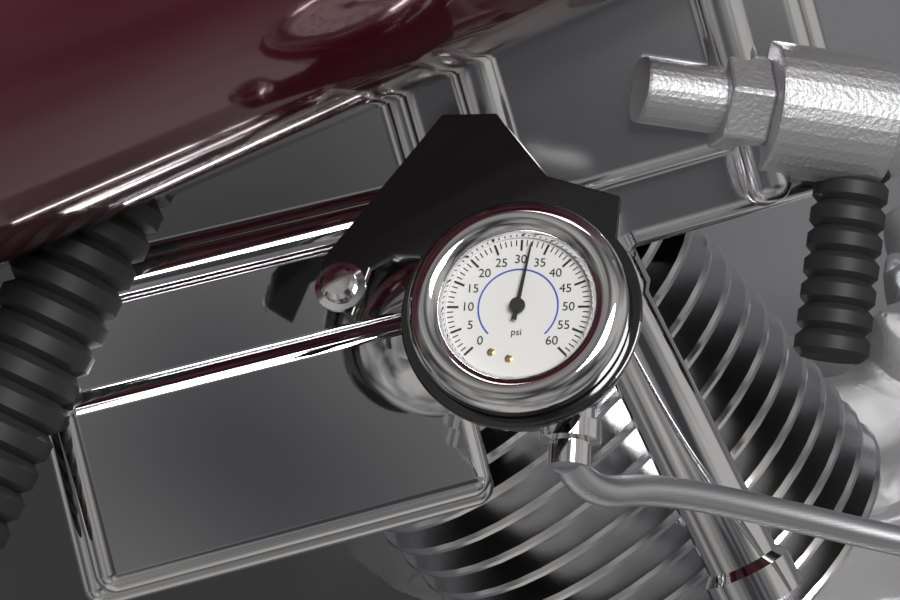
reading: 32 psi
